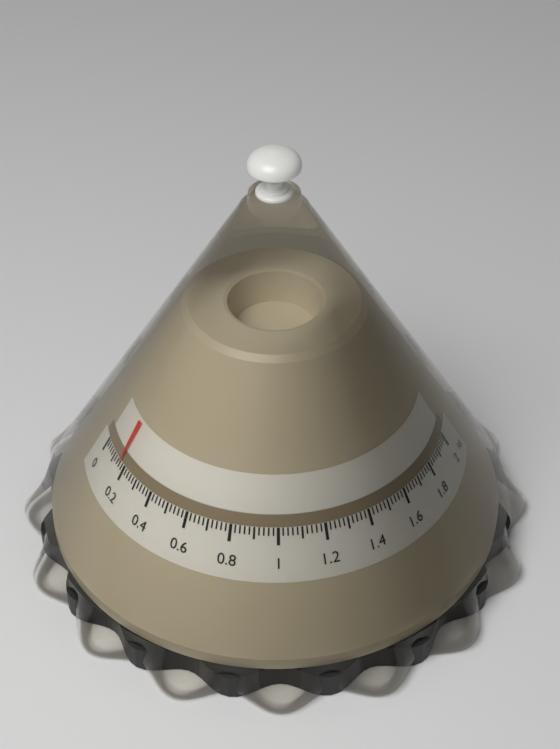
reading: 0.16 kg
